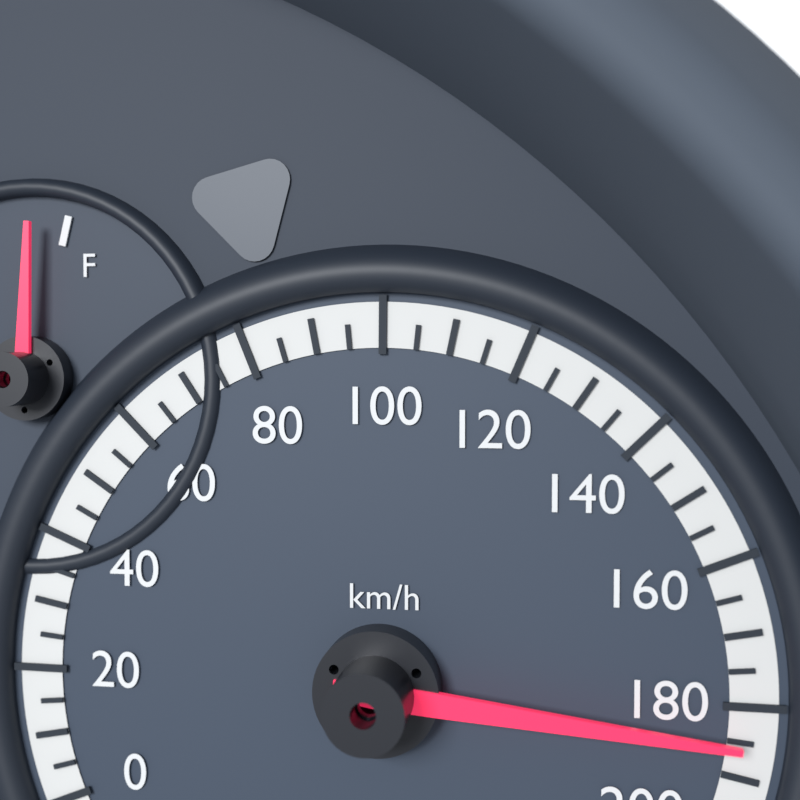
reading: 185 km/h
